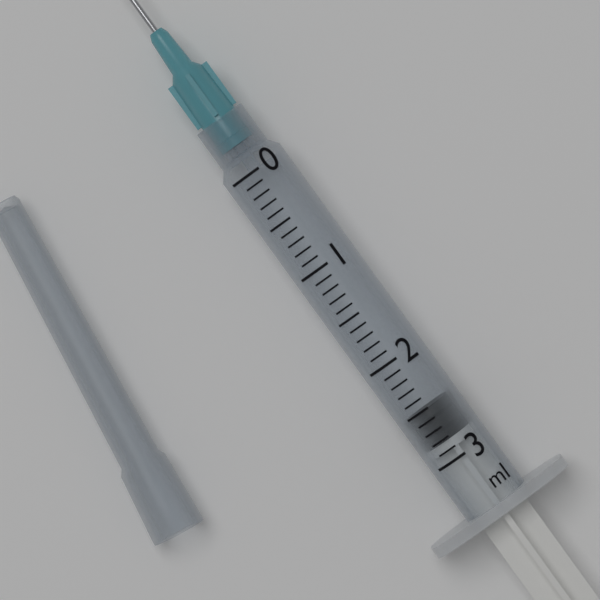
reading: 2.5 ml
